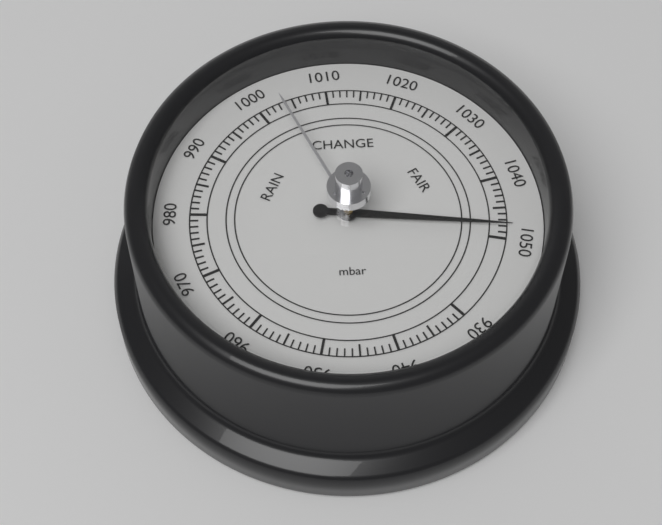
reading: 1048 mbar
